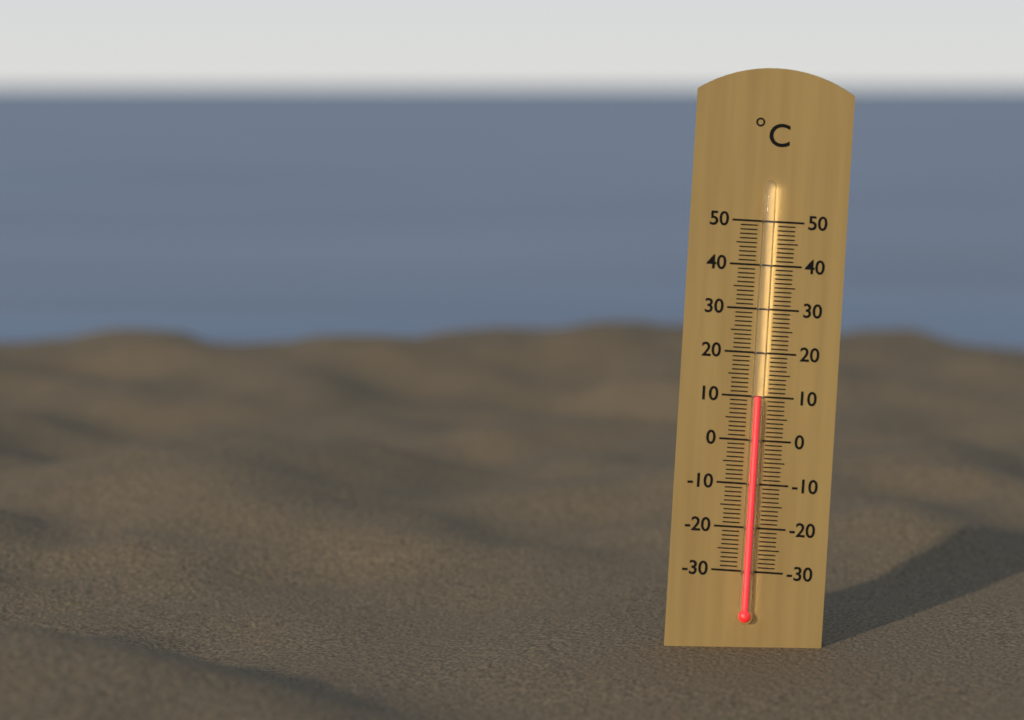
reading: 10 °C
